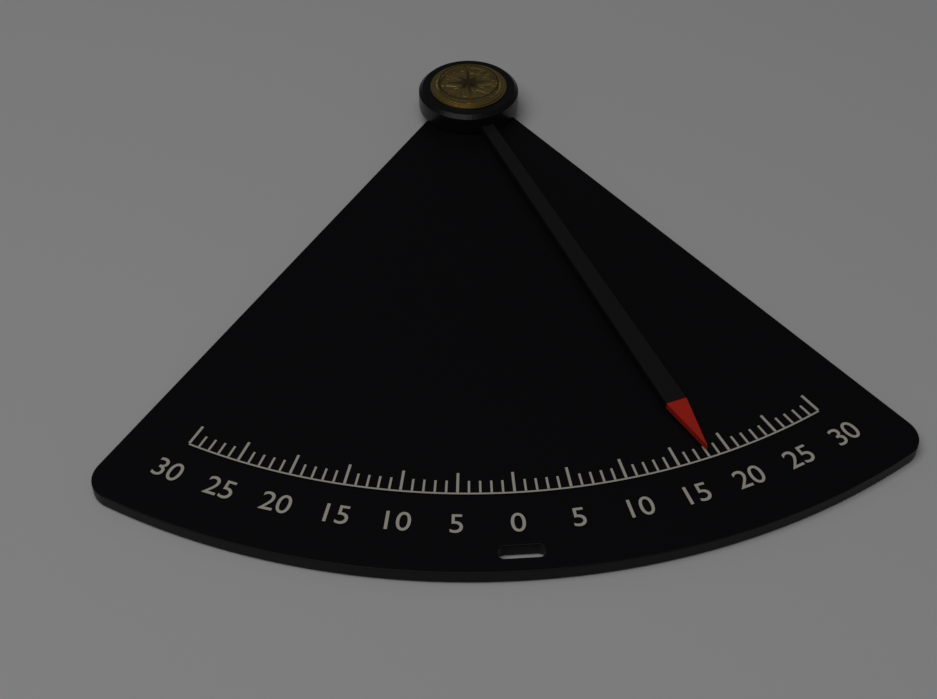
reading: 18 (no unit)
